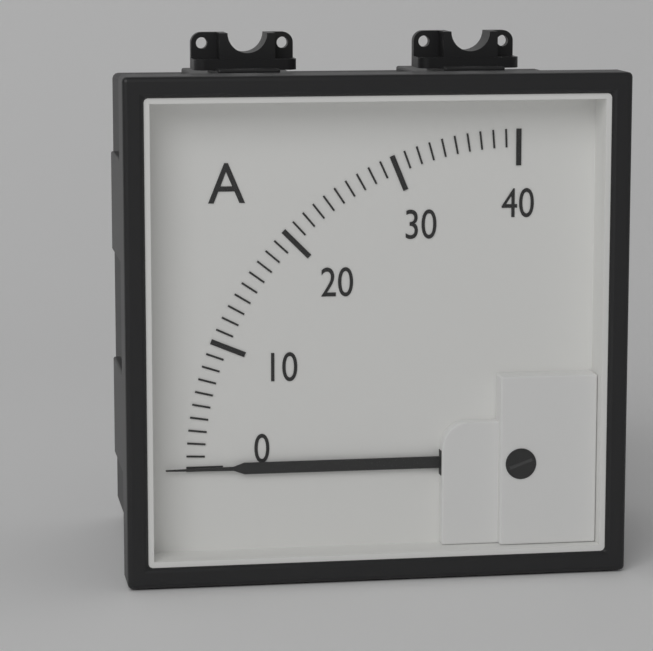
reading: 0 A
